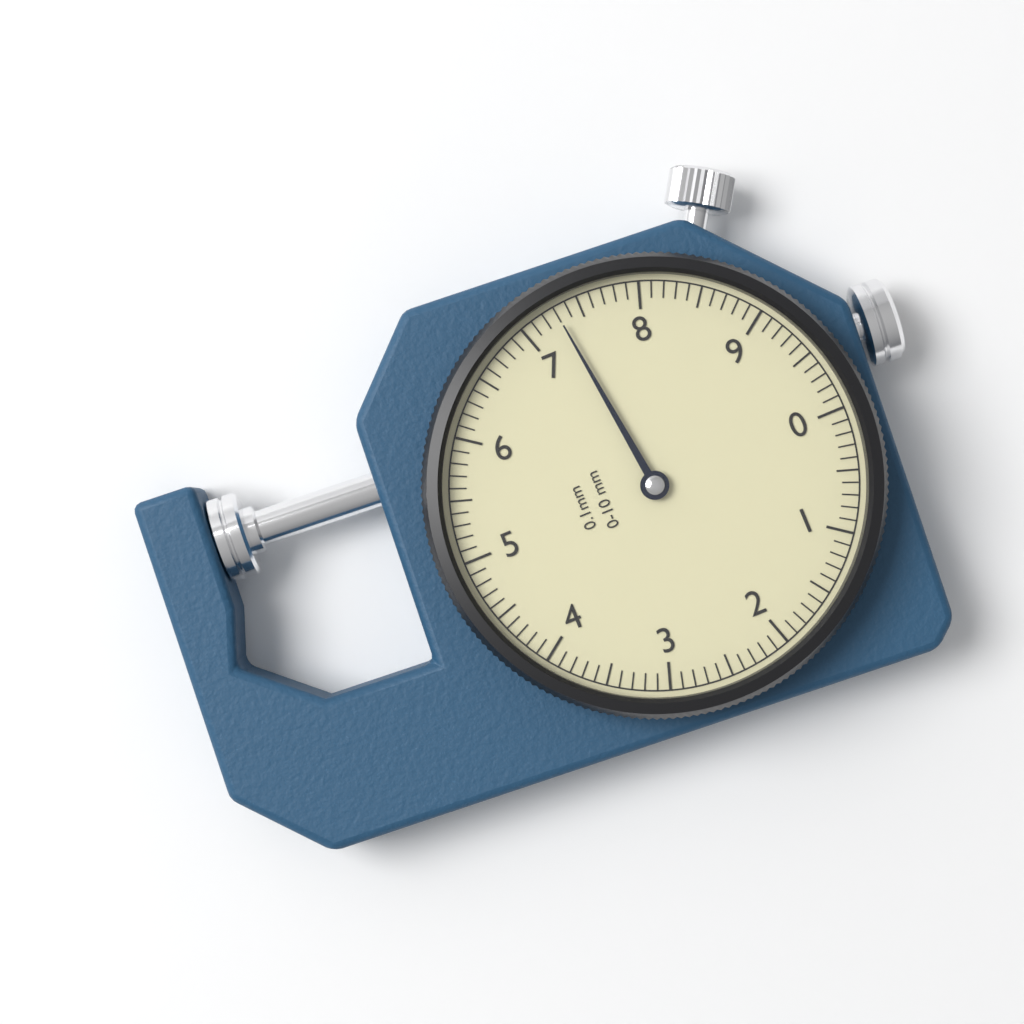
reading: 7.3 mm
